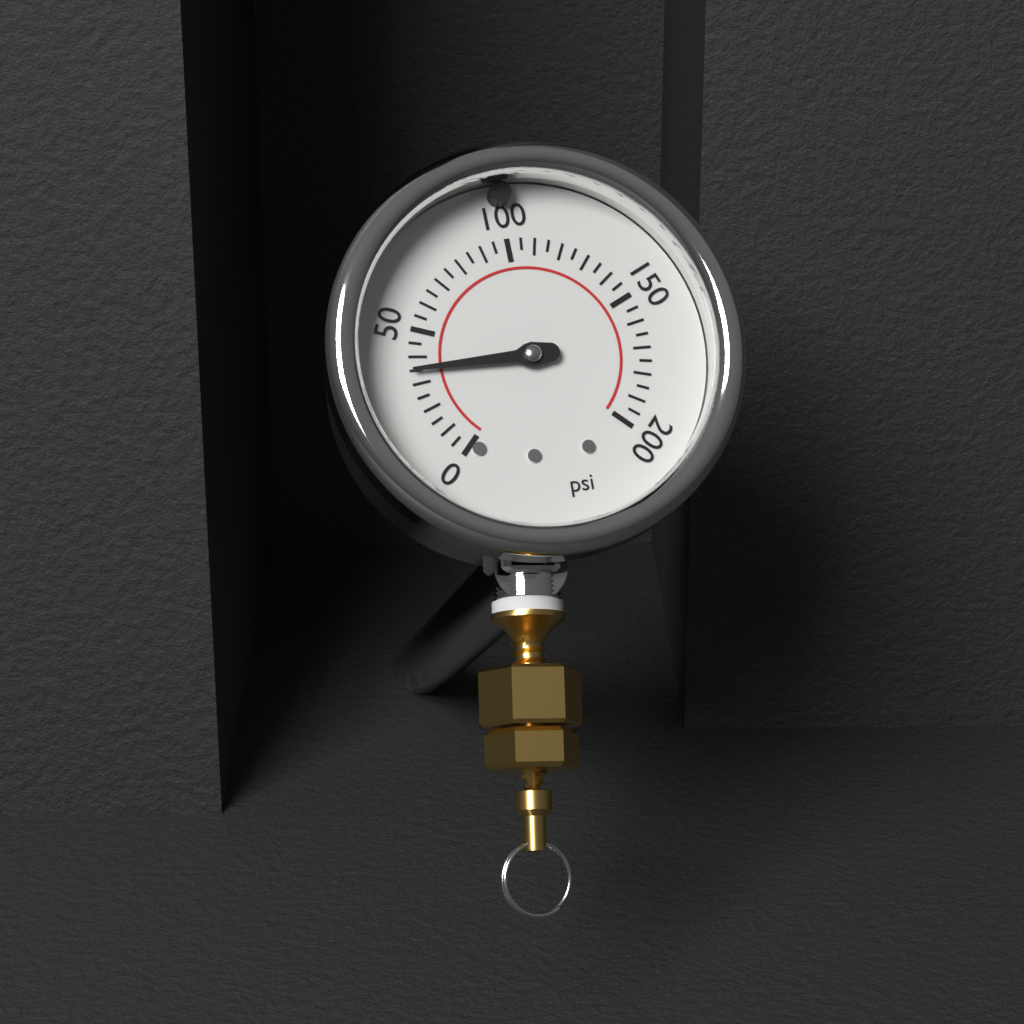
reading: 35 psi
